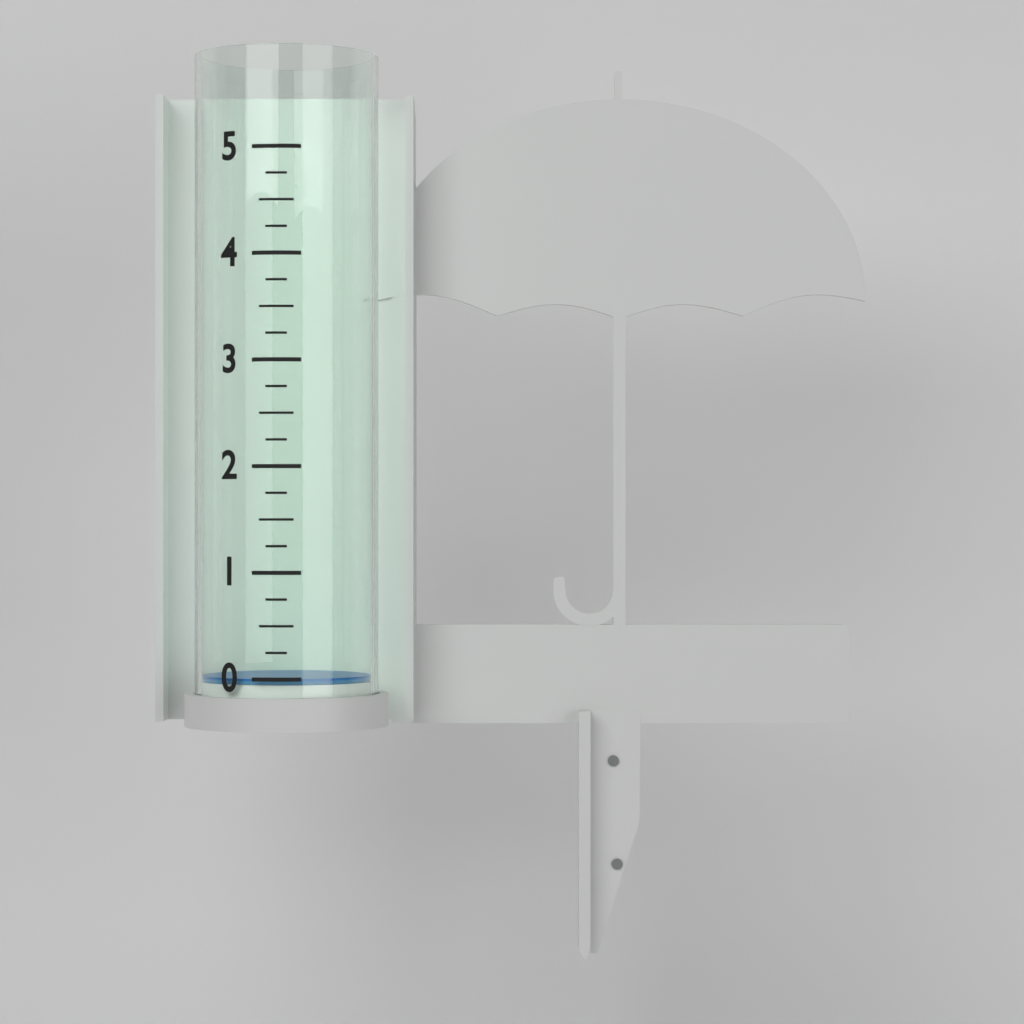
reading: 0.00 (no unit)
